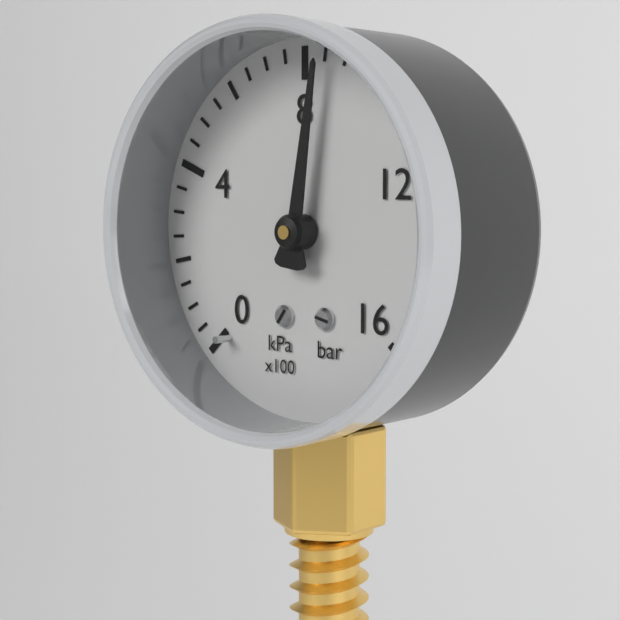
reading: 850 kPa
